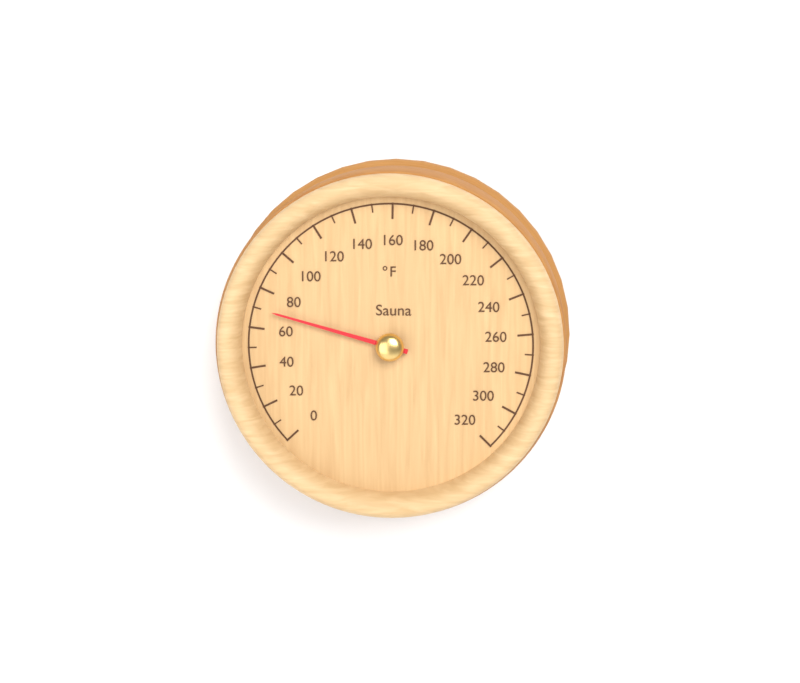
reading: 70 °F
